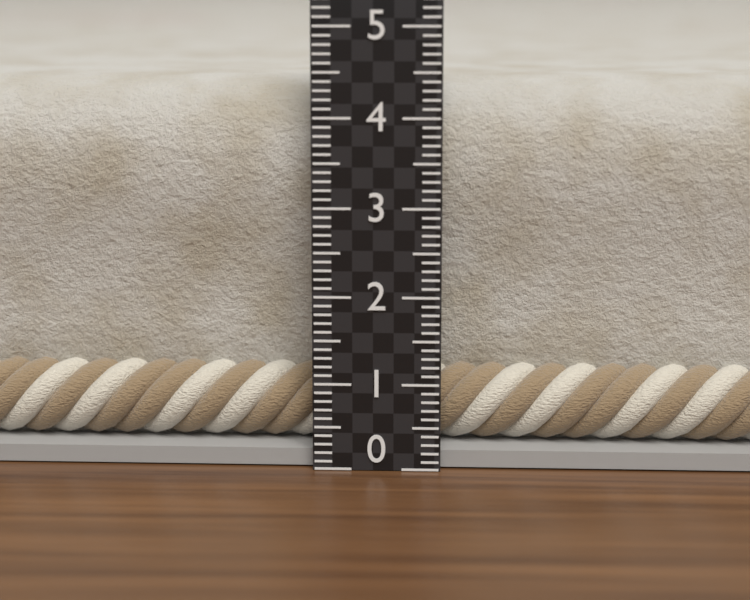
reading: 4.4 (no unit)
